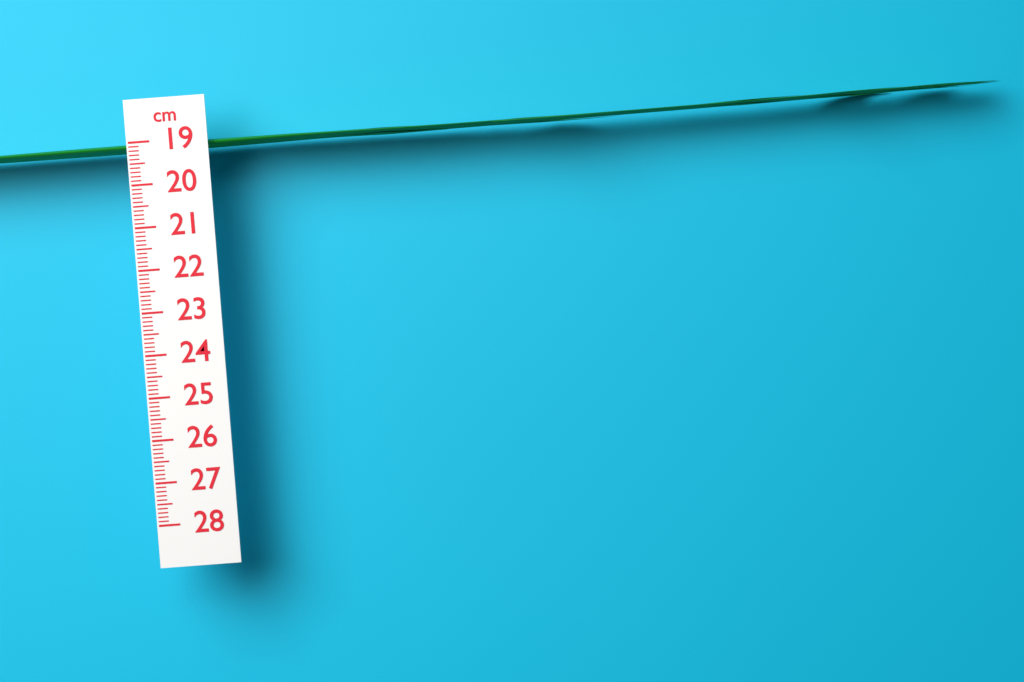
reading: 19.2 cm
